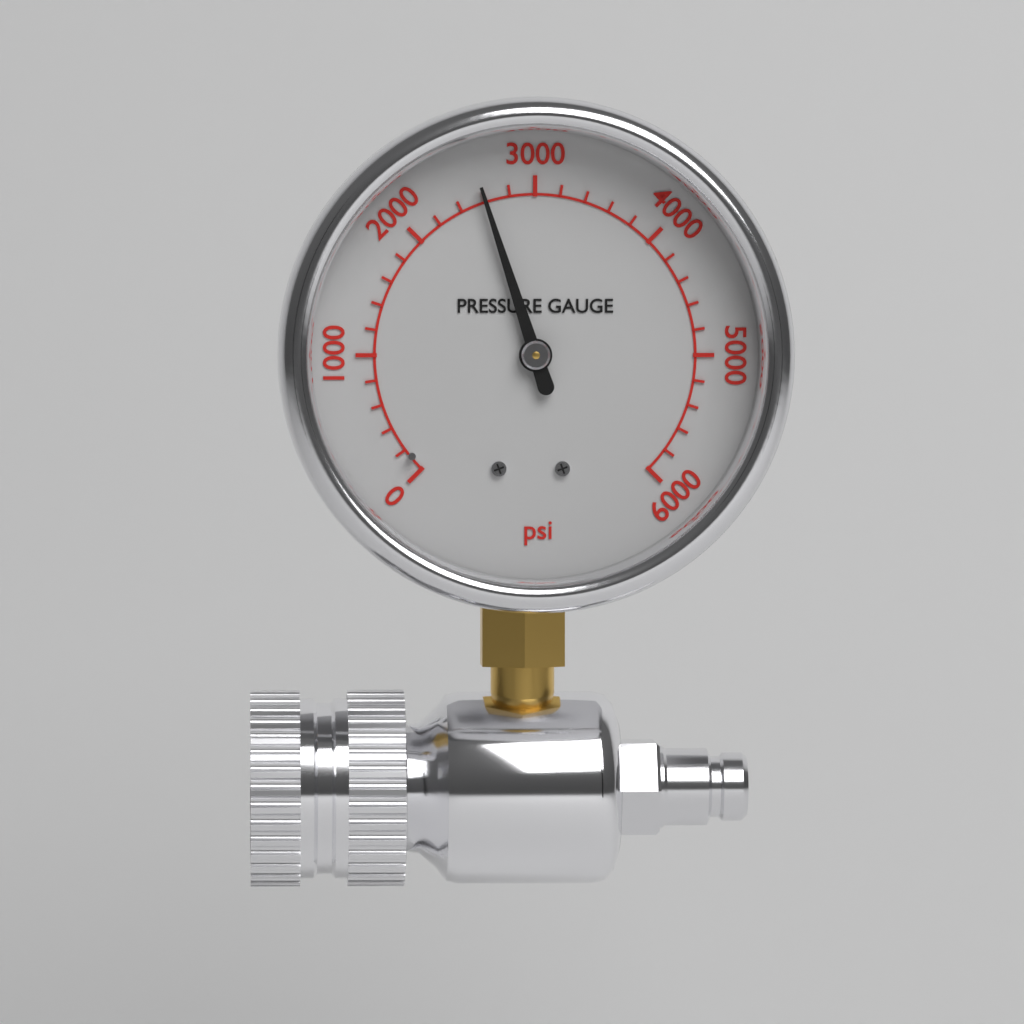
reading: 2600 psi
